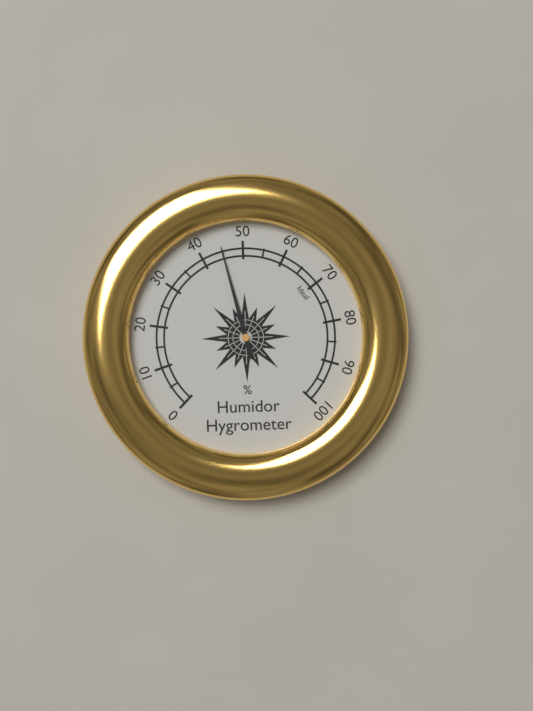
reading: 45 %
